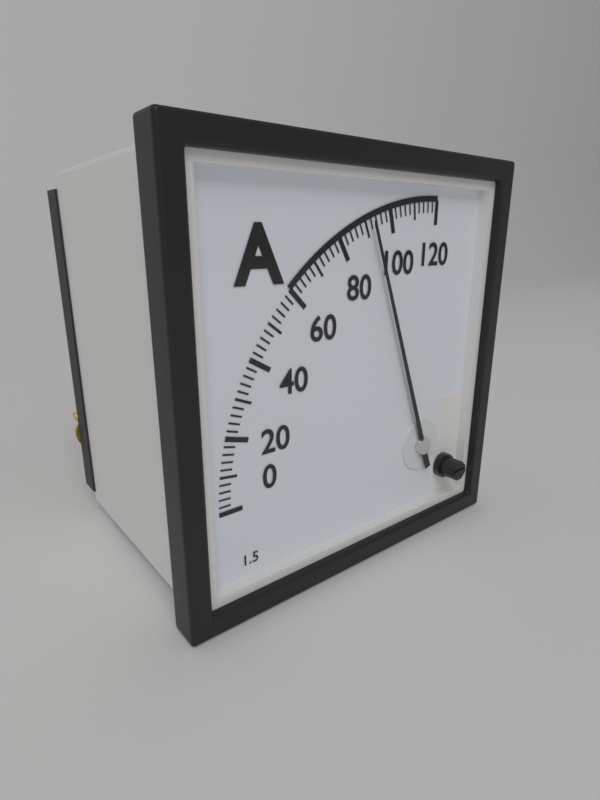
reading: 92 A
